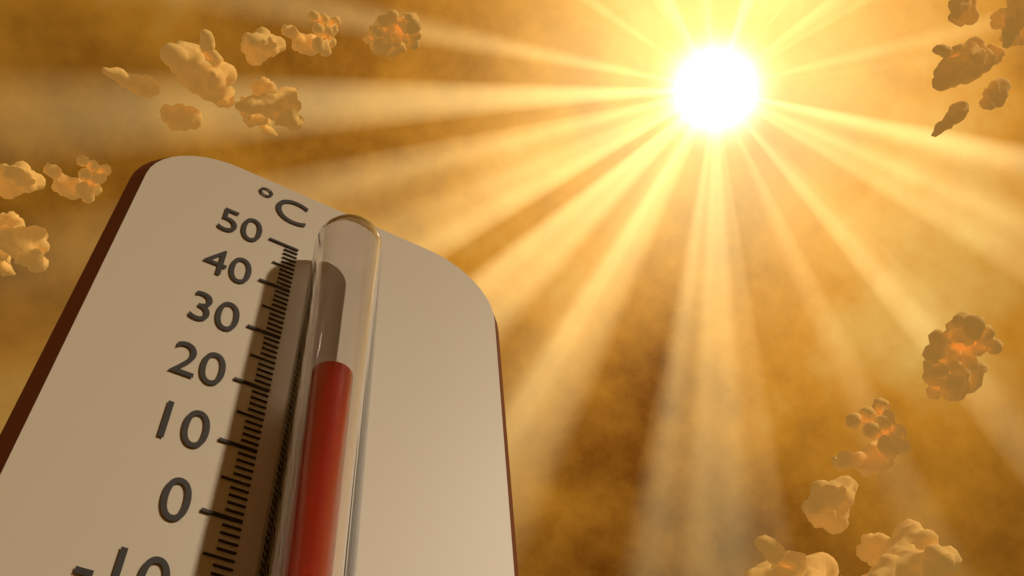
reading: 20 °C
